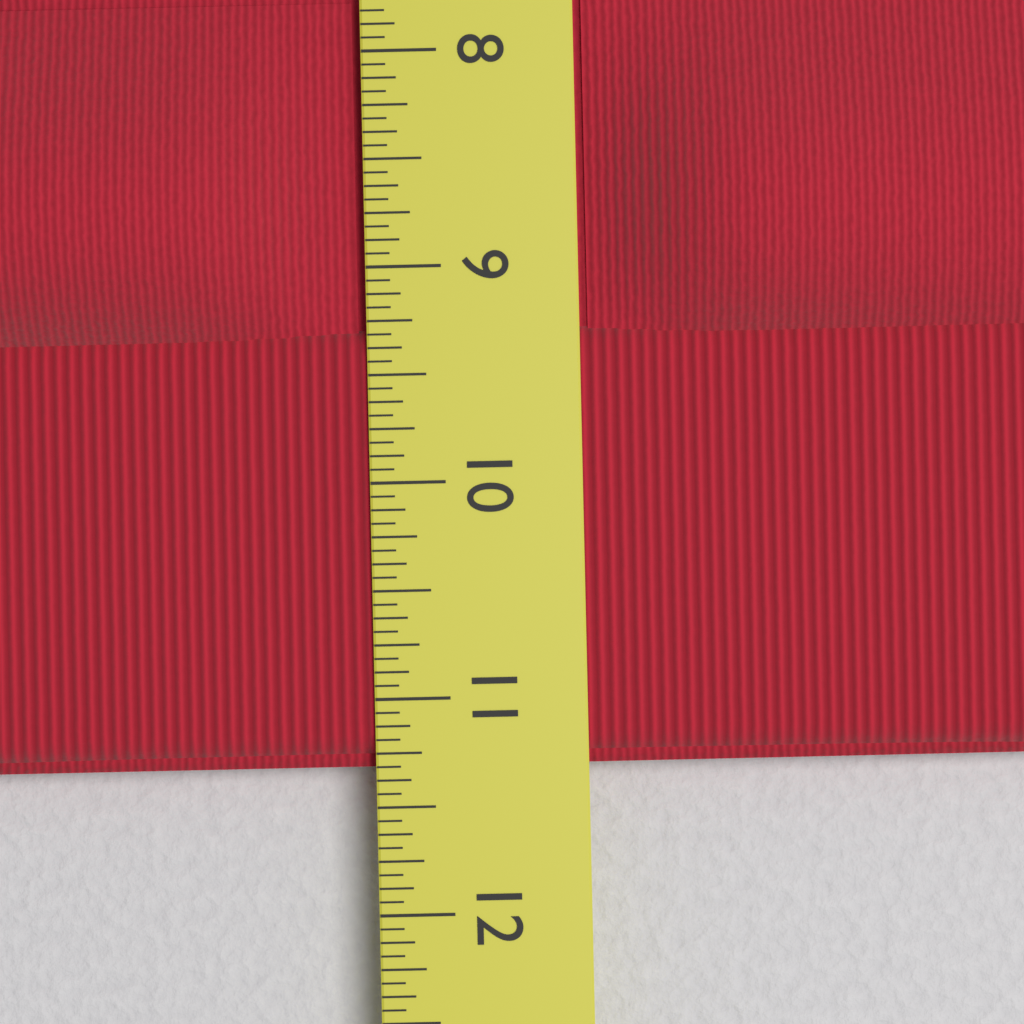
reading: 11.3125 in
